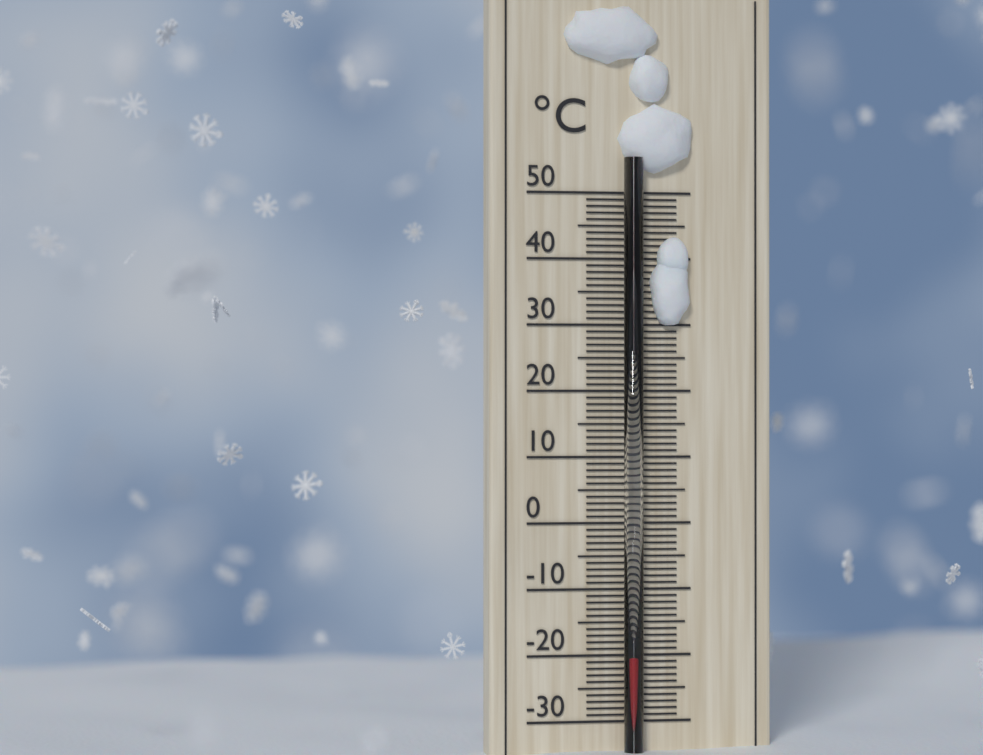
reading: -20 °C
